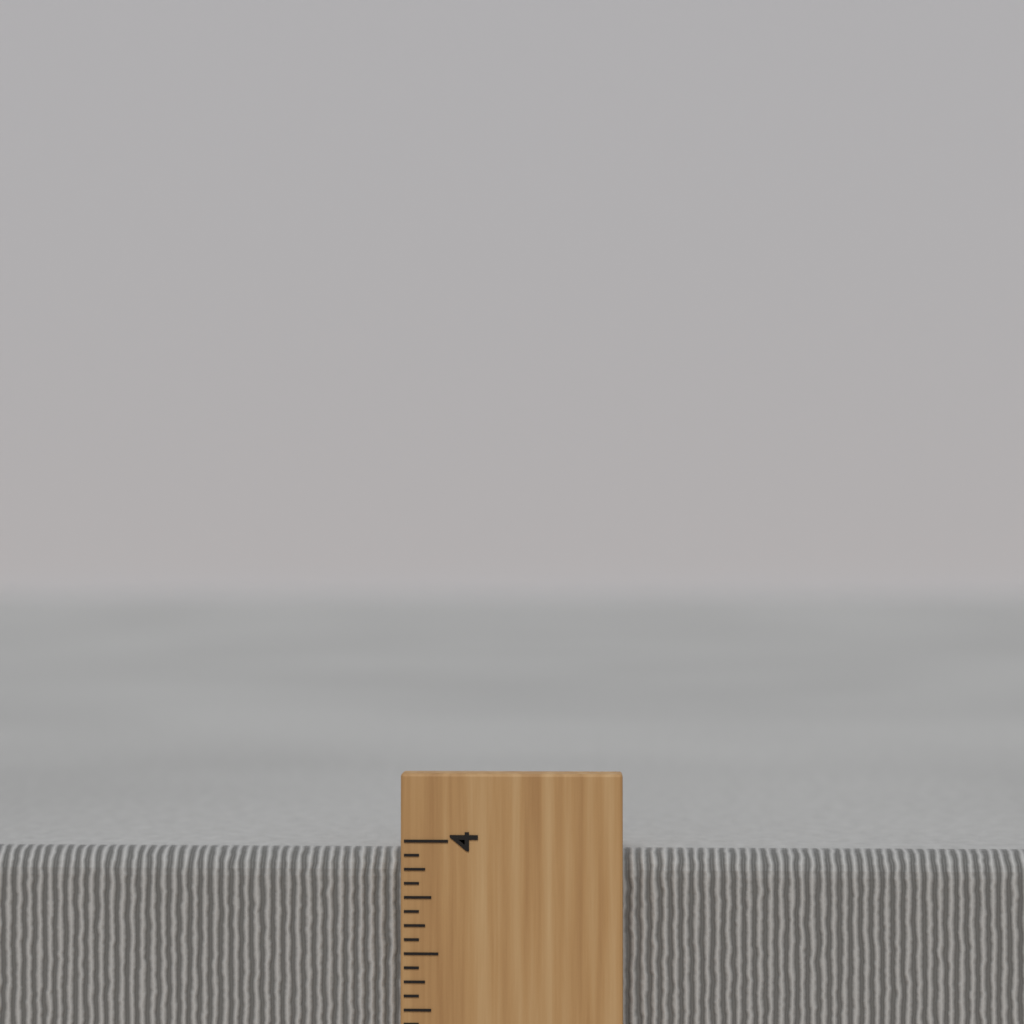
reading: 3.9375 inch
